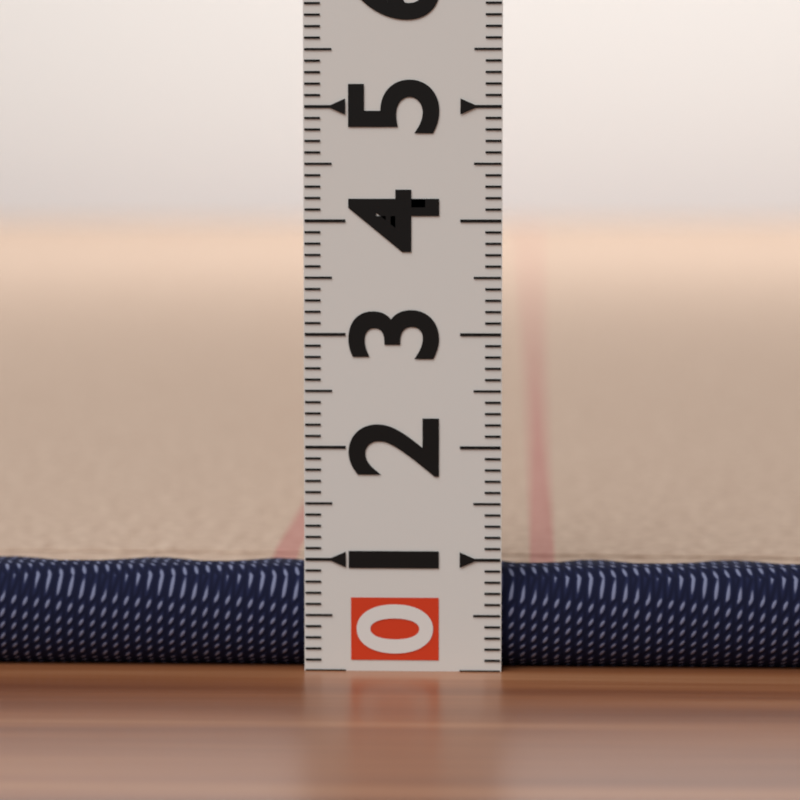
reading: 0.9 (no unit)
